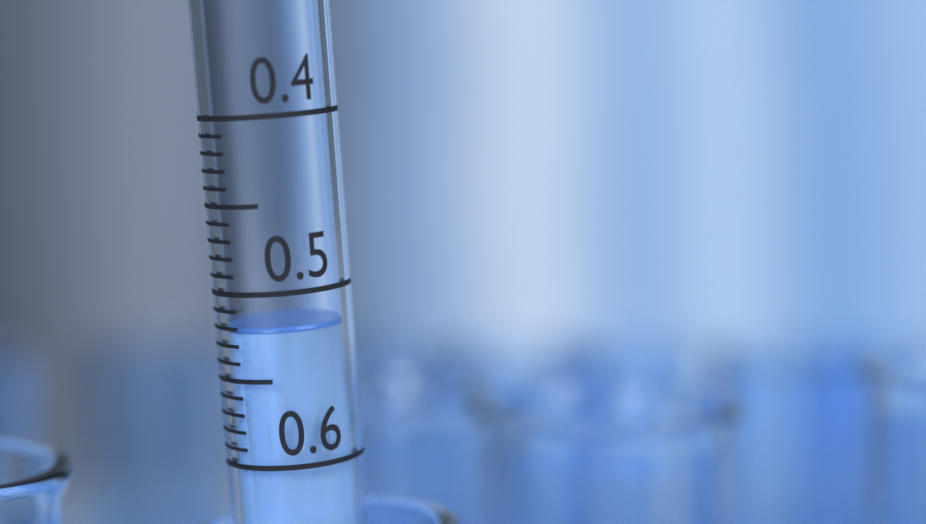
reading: 0.52 (no unit)
